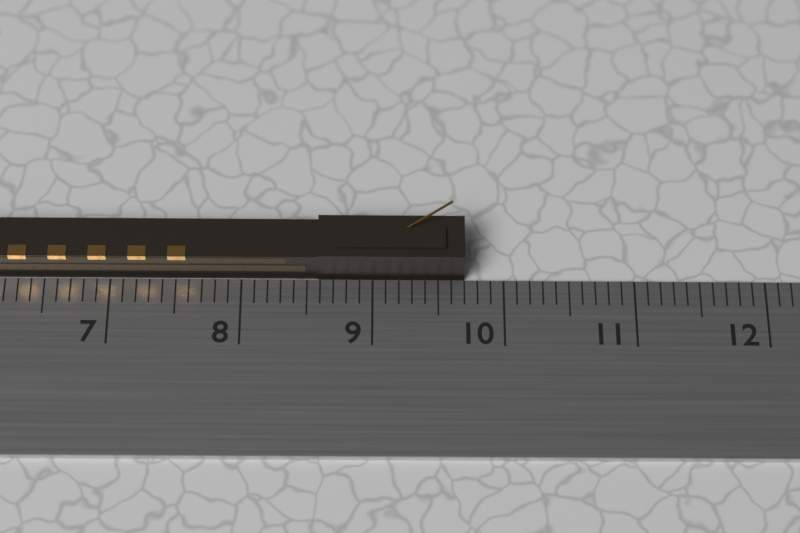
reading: 9.7 cm
